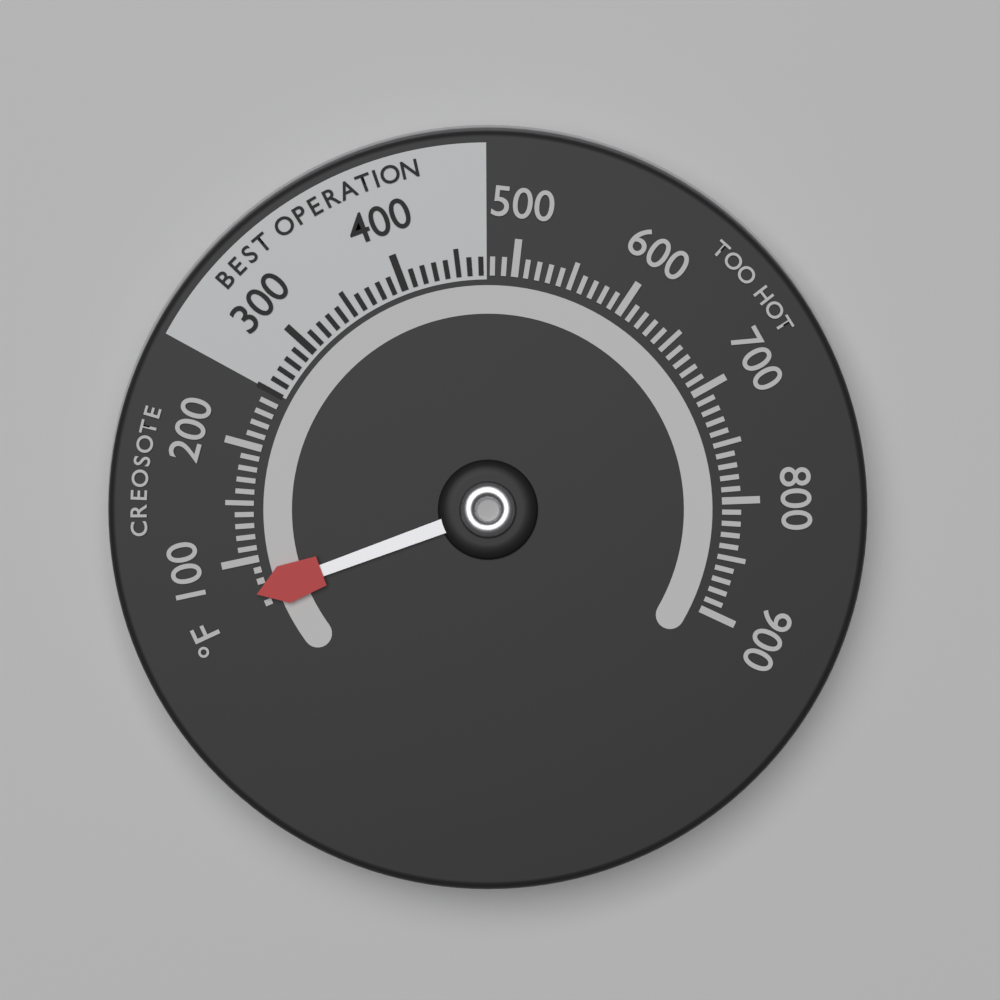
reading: 70 °F
